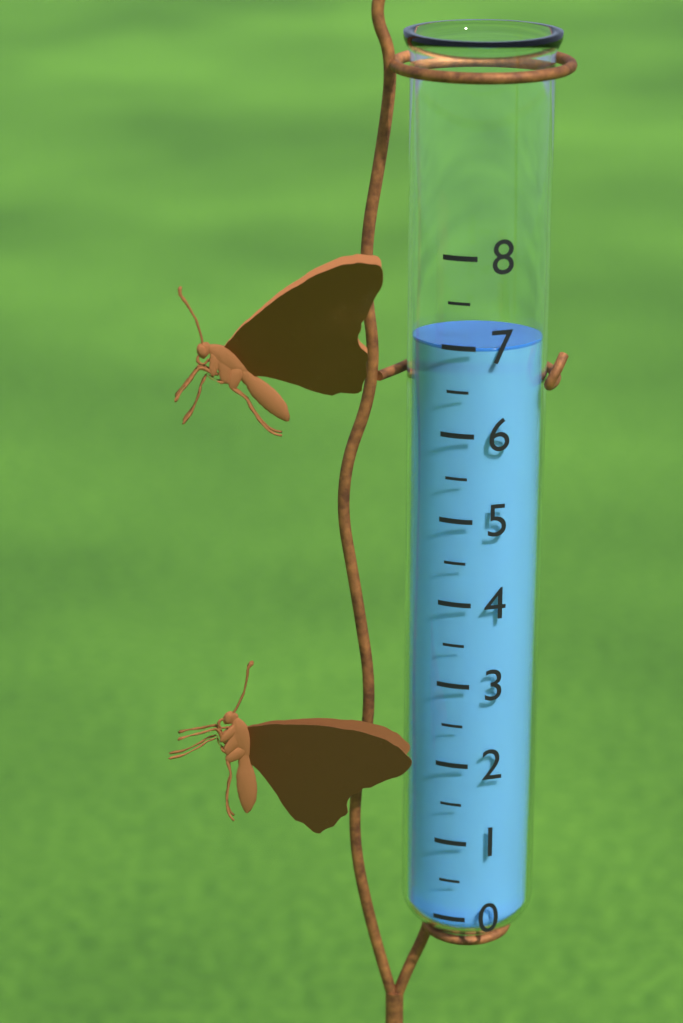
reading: 7.0 (no unit)
